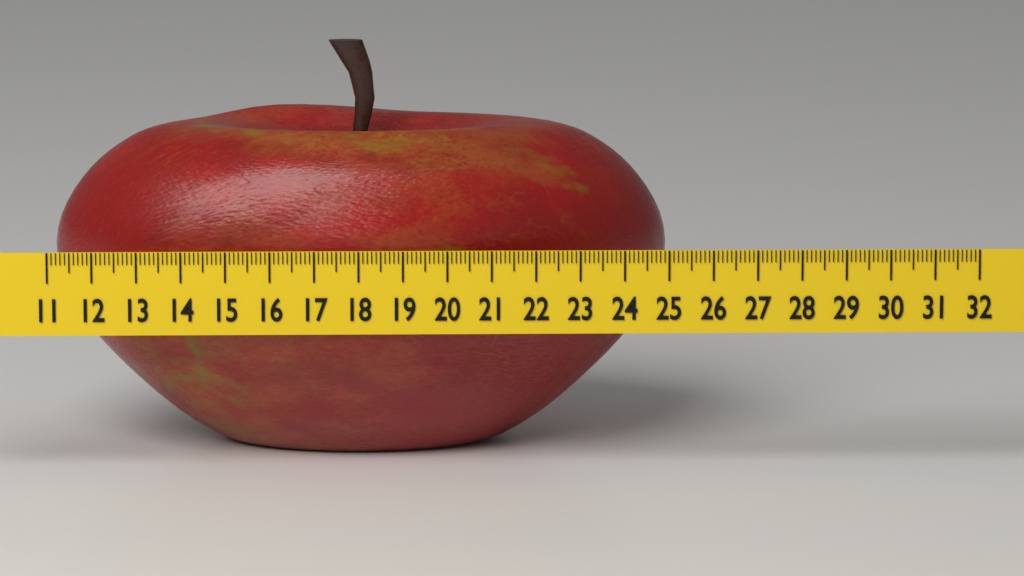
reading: 25.1 (no unit)
